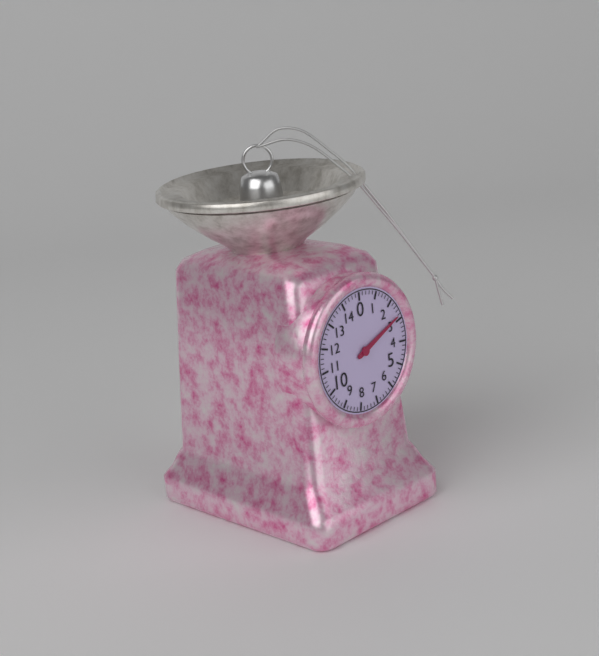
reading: 2.8 (no unit)
